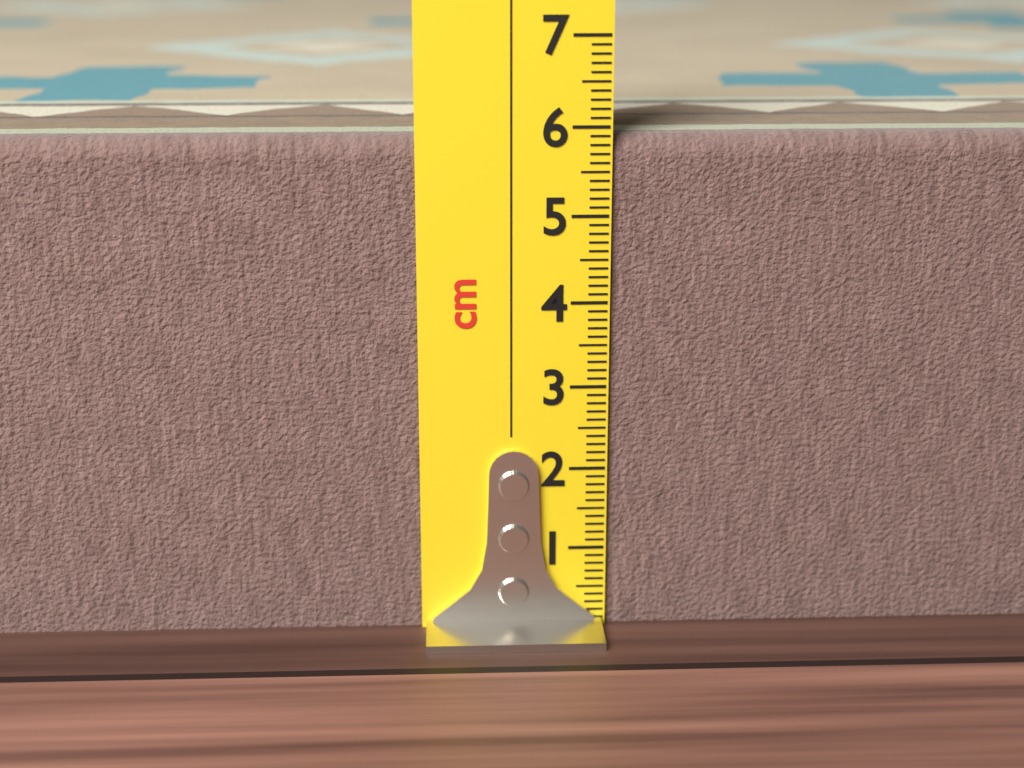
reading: 5.9 cm
